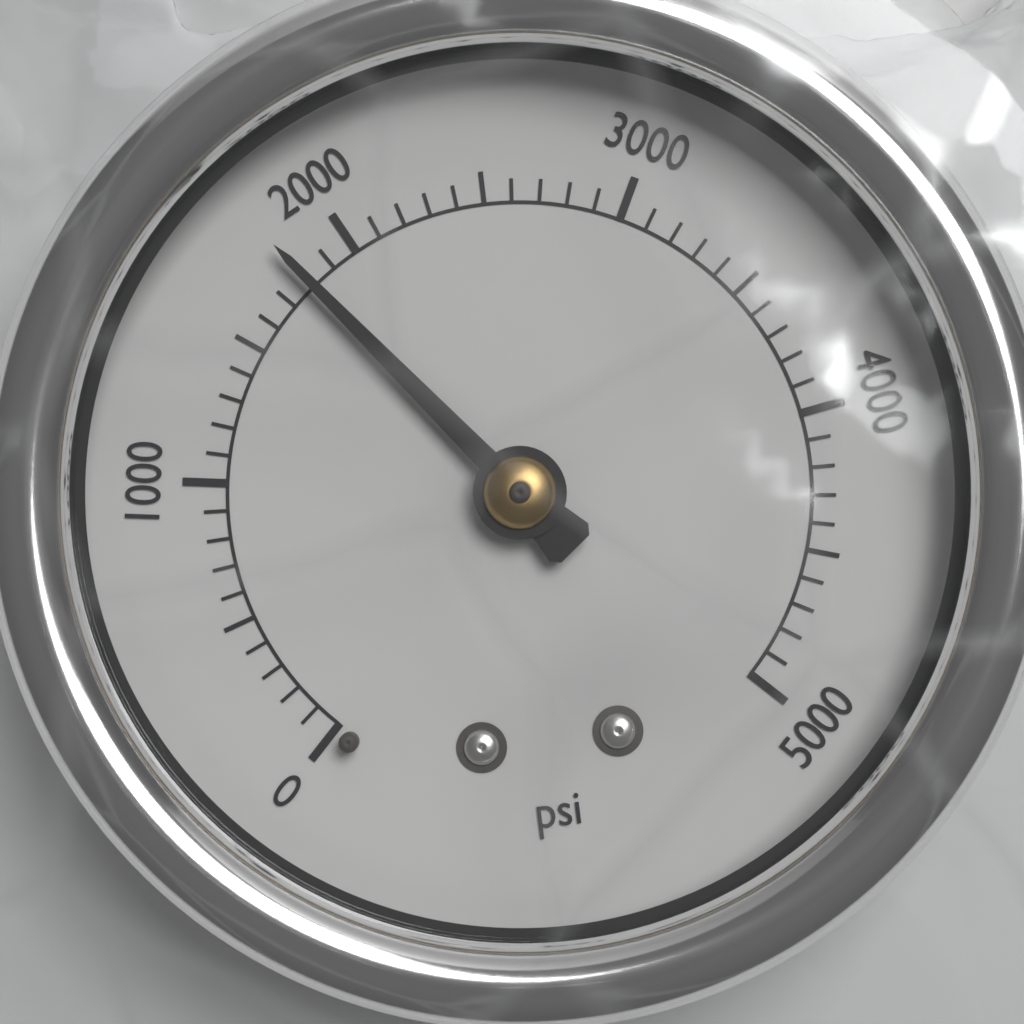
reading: 1800 psi
